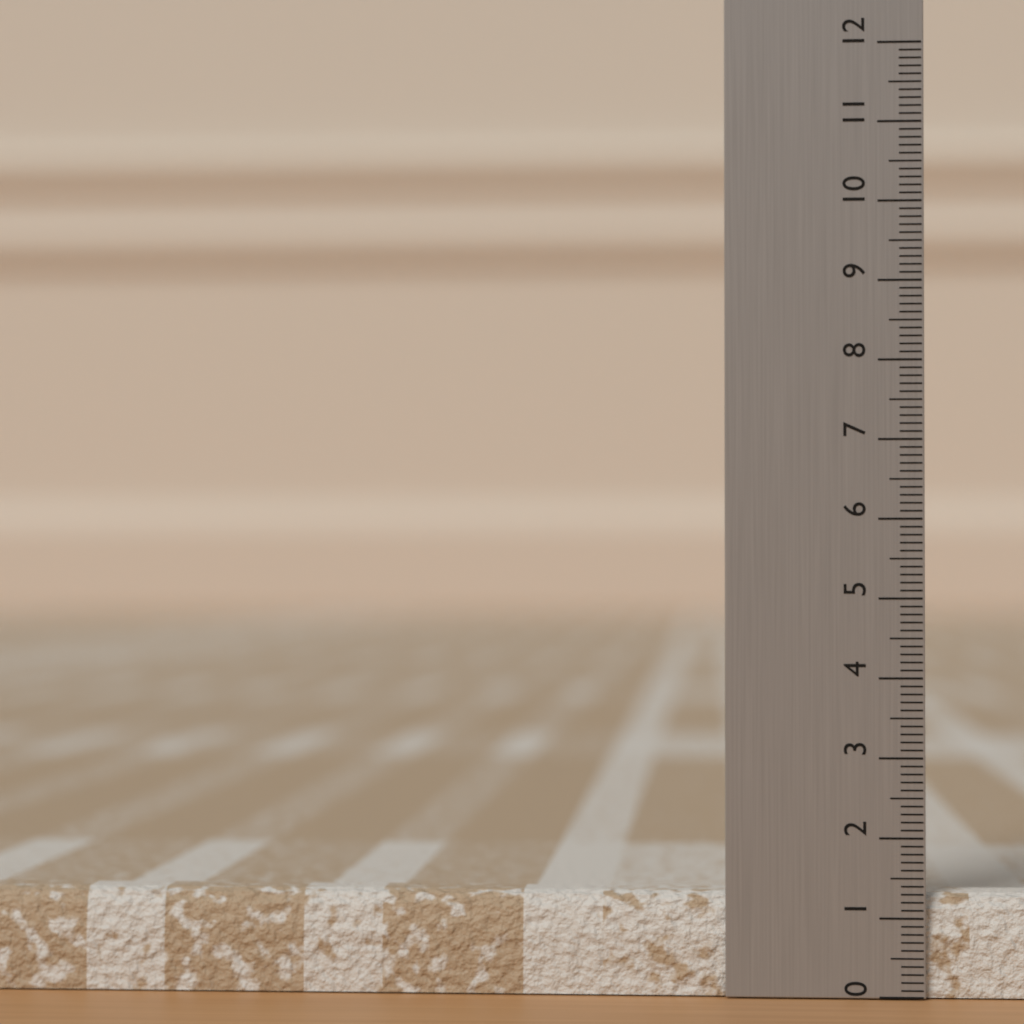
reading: 1.3 (no unit)
